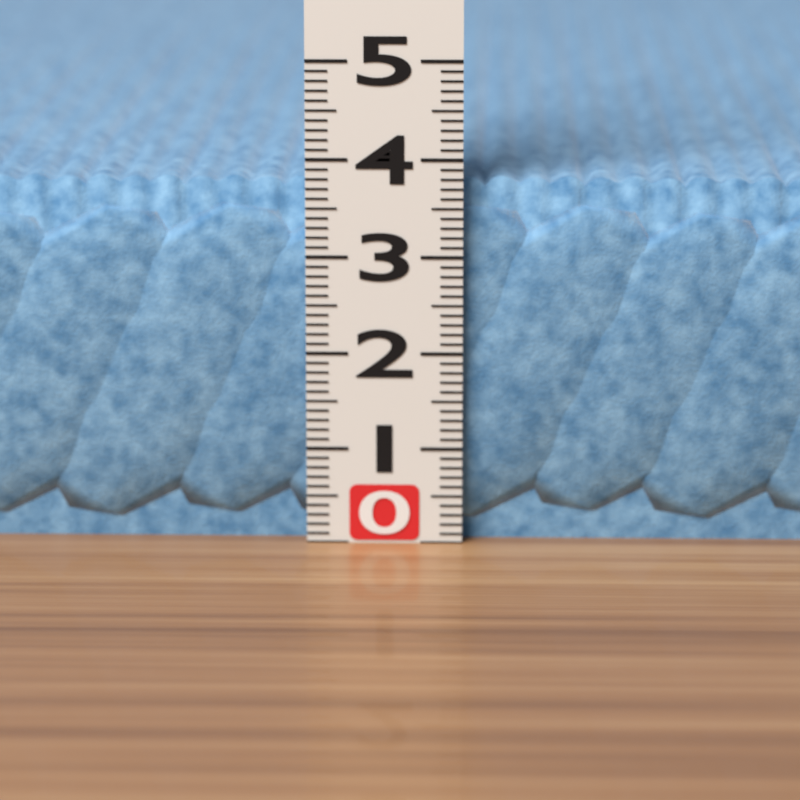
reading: 3.8 (no unit)
